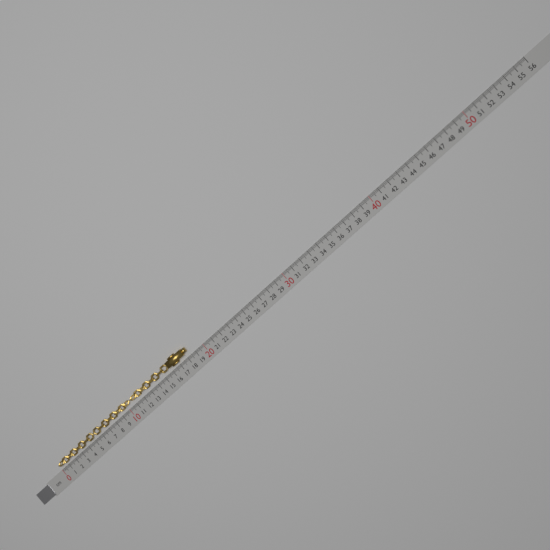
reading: 18.4 cm
